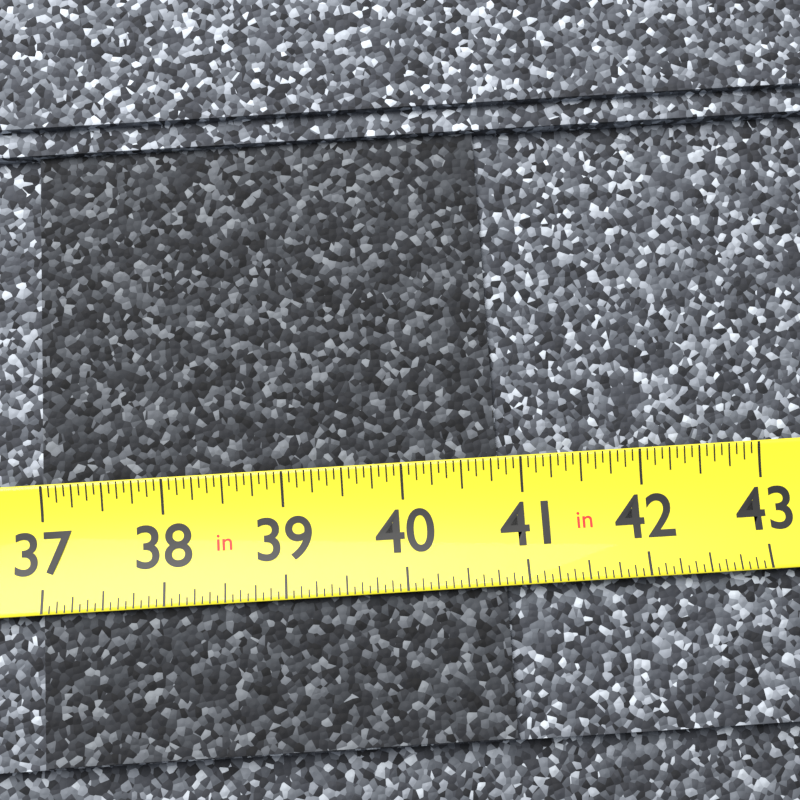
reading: 40.8125 in
